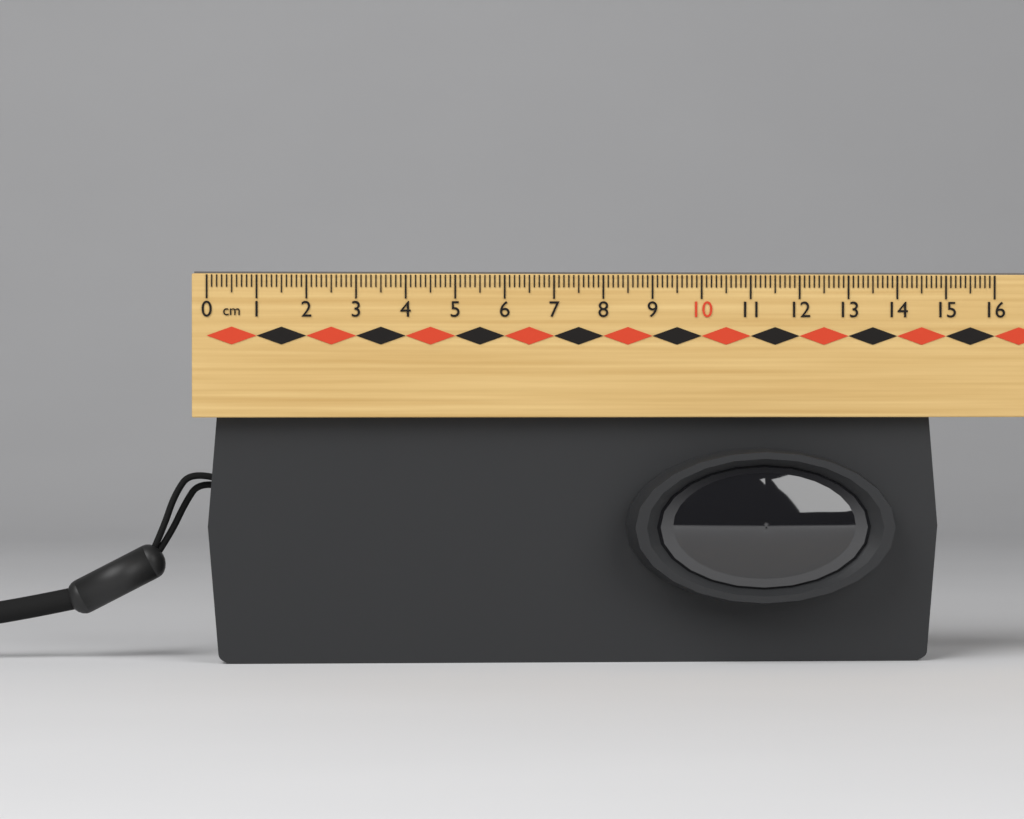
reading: 14.9 cm
